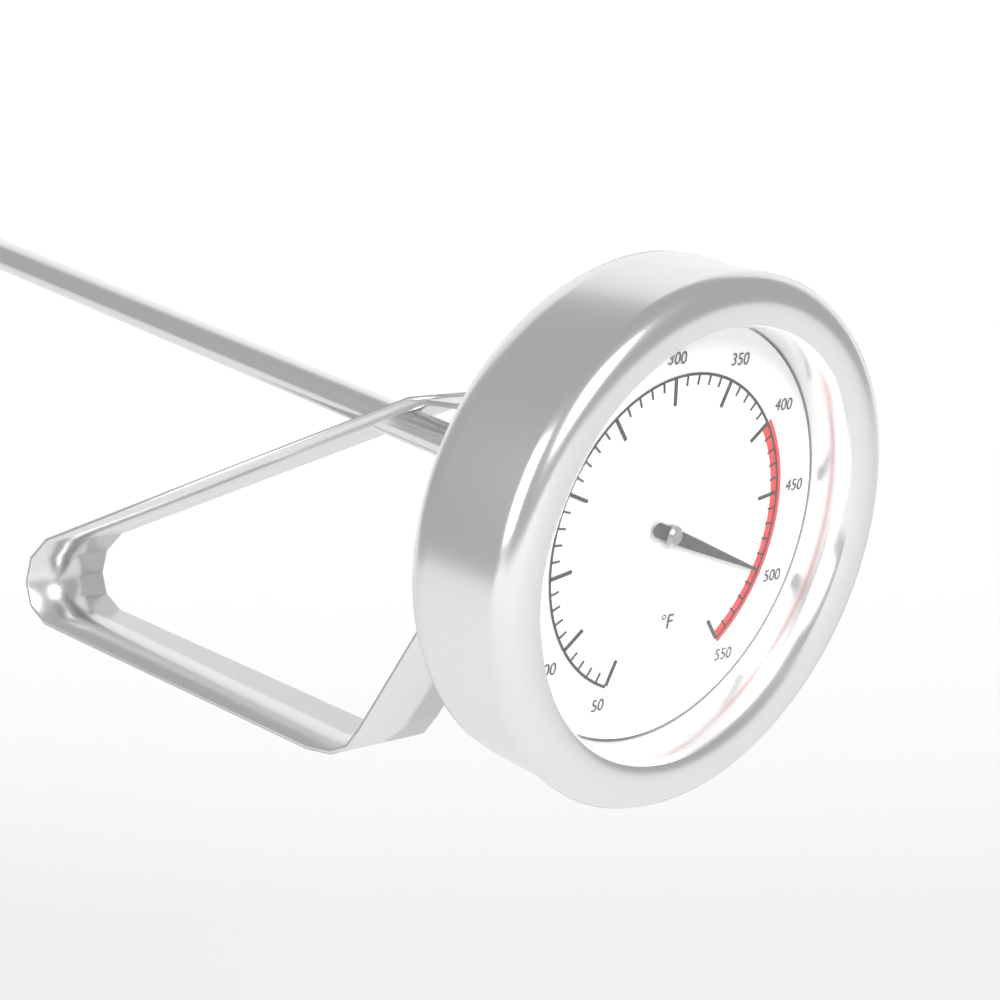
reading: 500 °F
